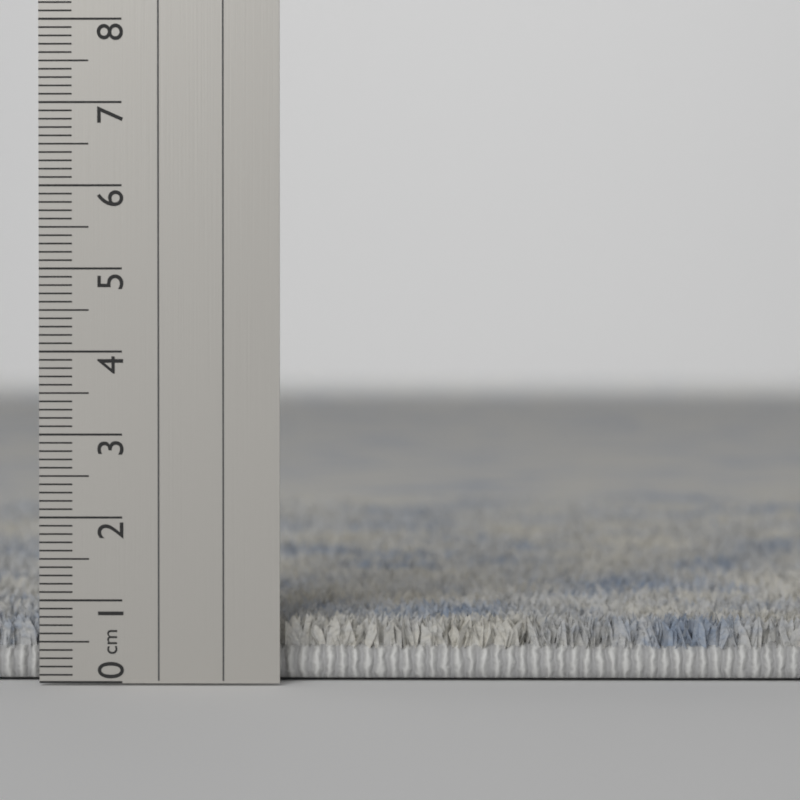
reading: 0.8 cm
